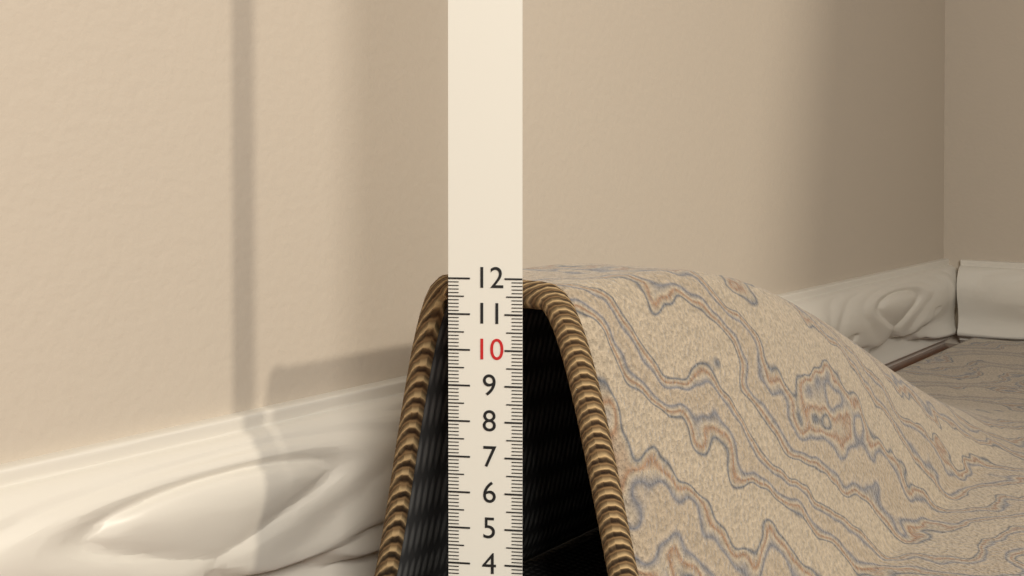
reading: 11.9 (no unit)
